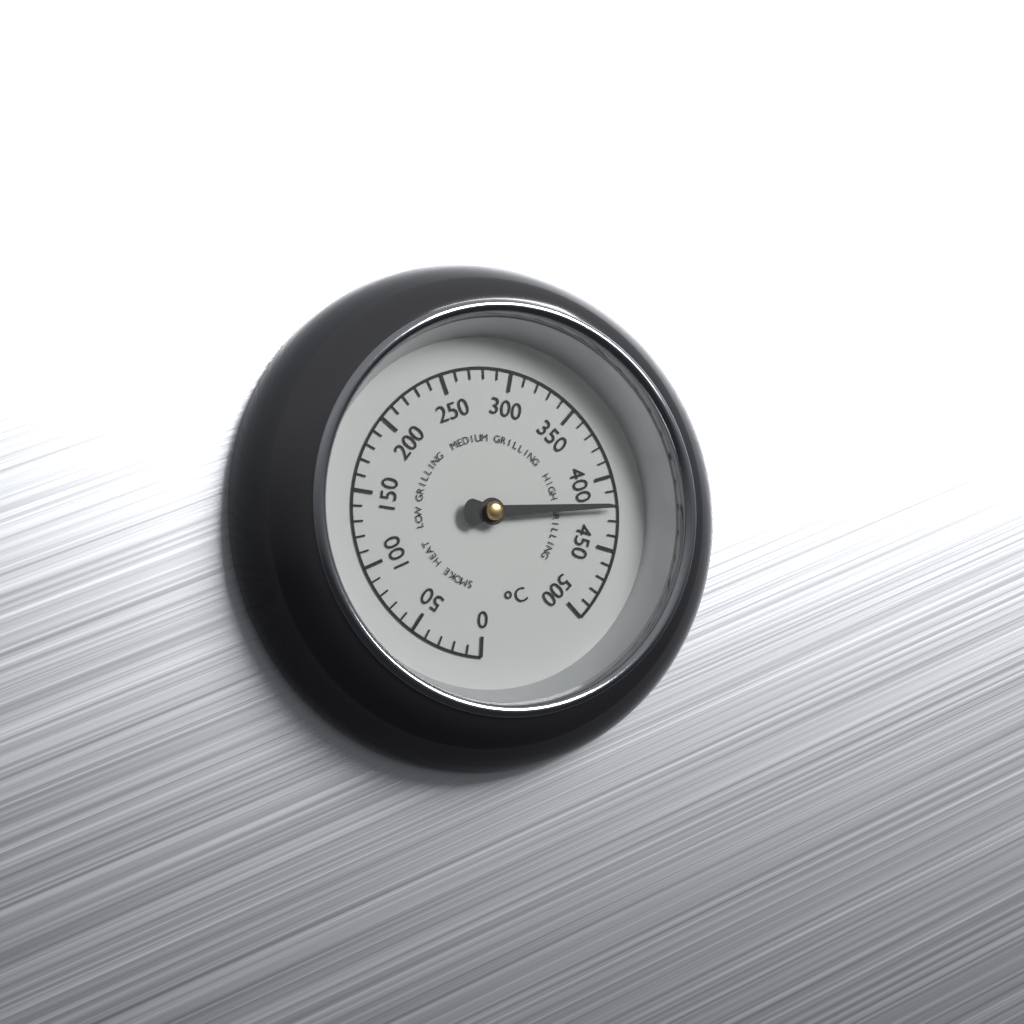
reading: 420 °C
